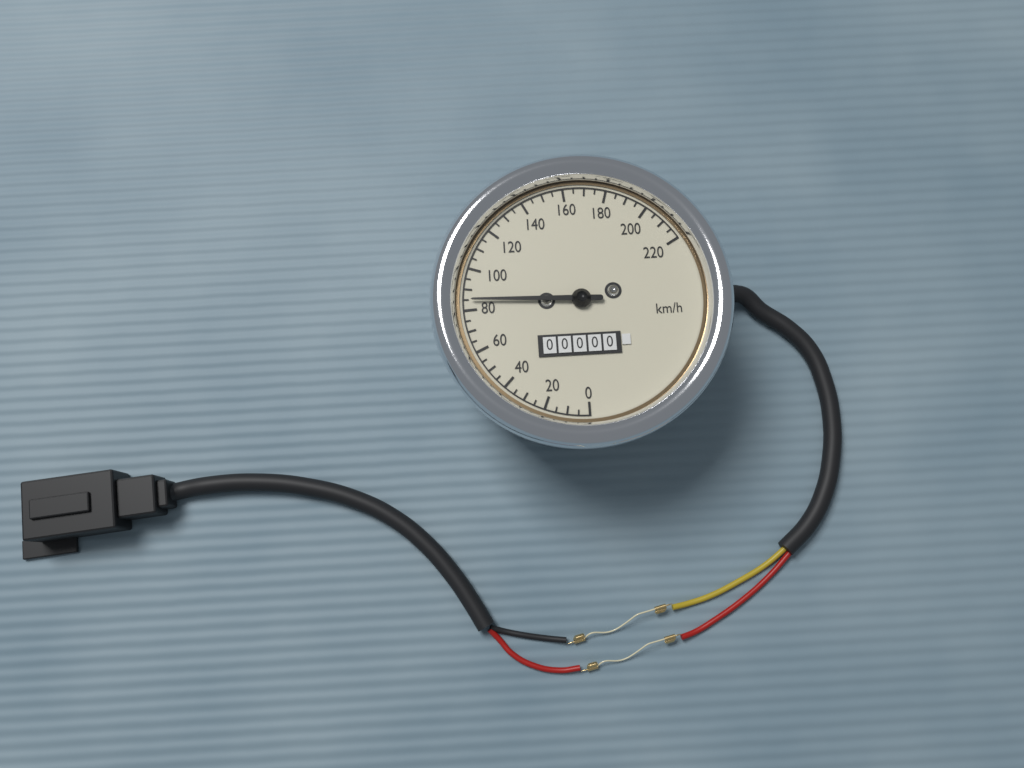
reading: 85 km/h
